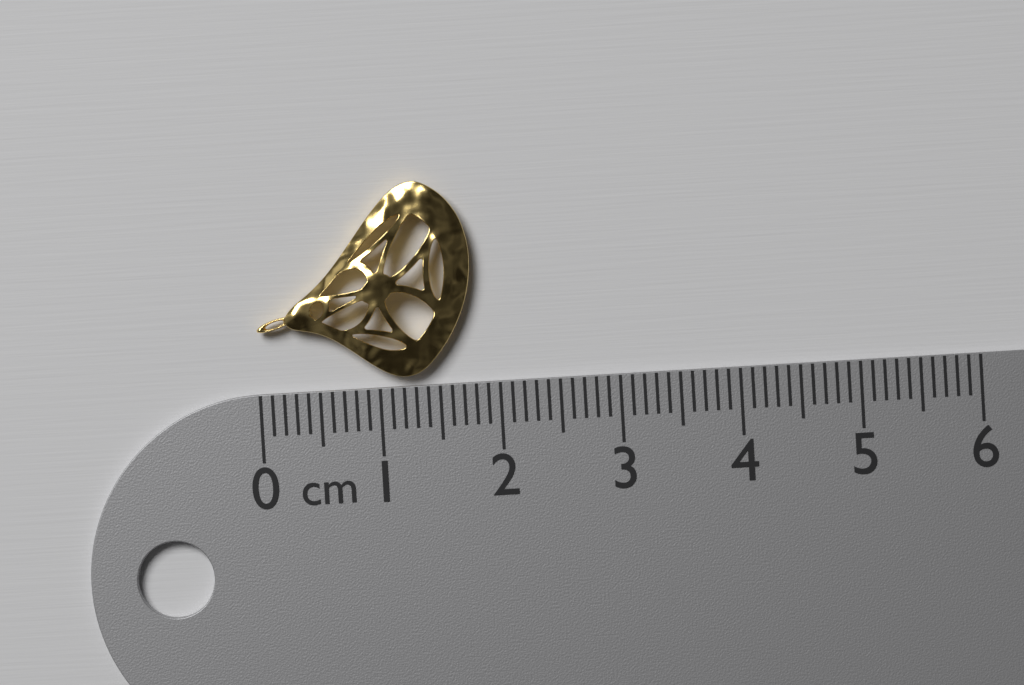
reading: 1.8 cm
